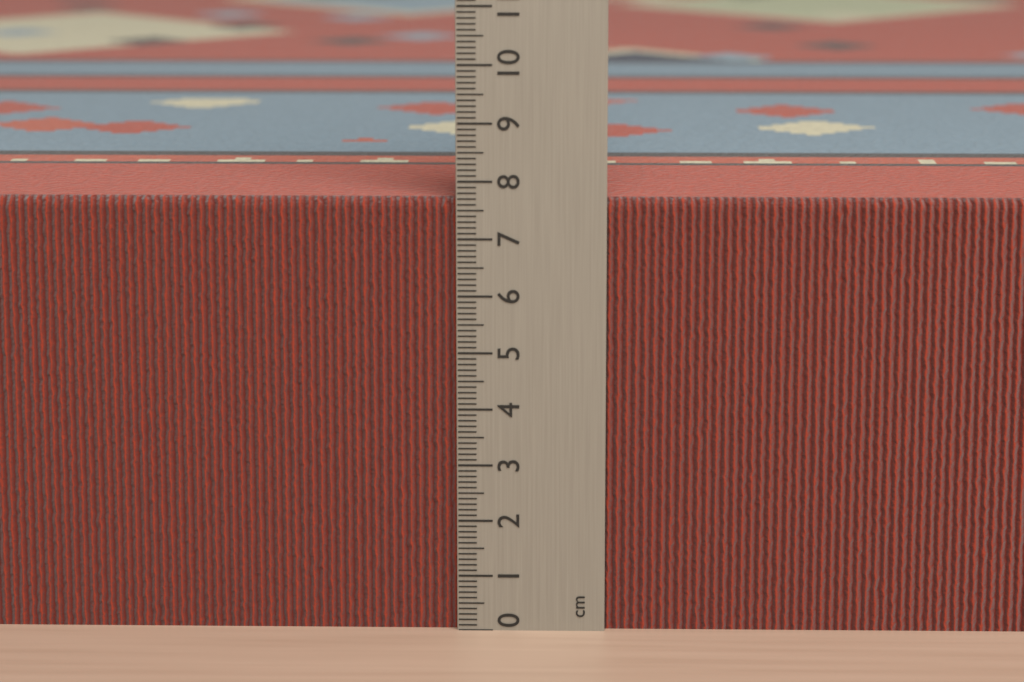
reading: 7.7 cm
